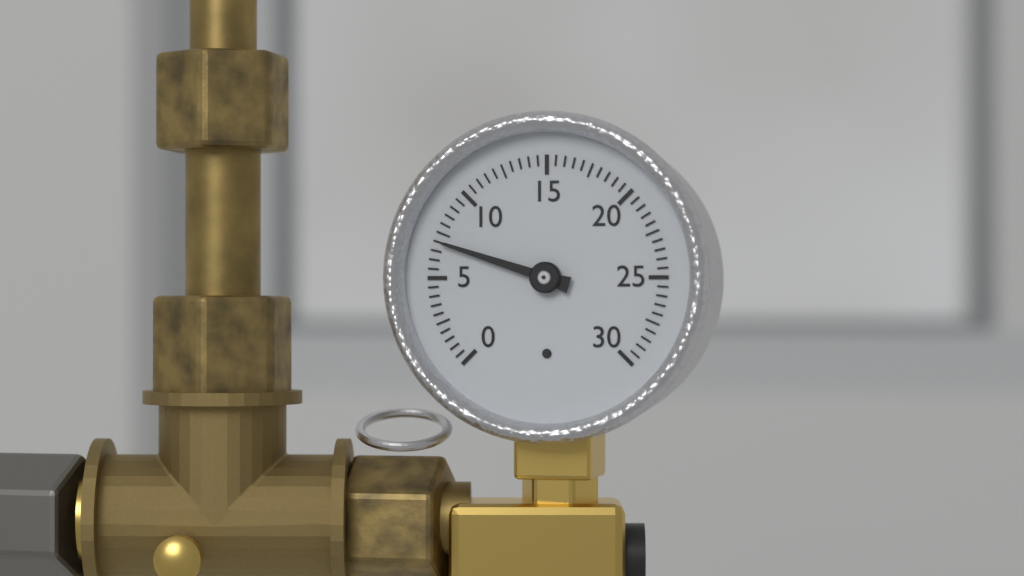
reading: 7.0 (no unit)
